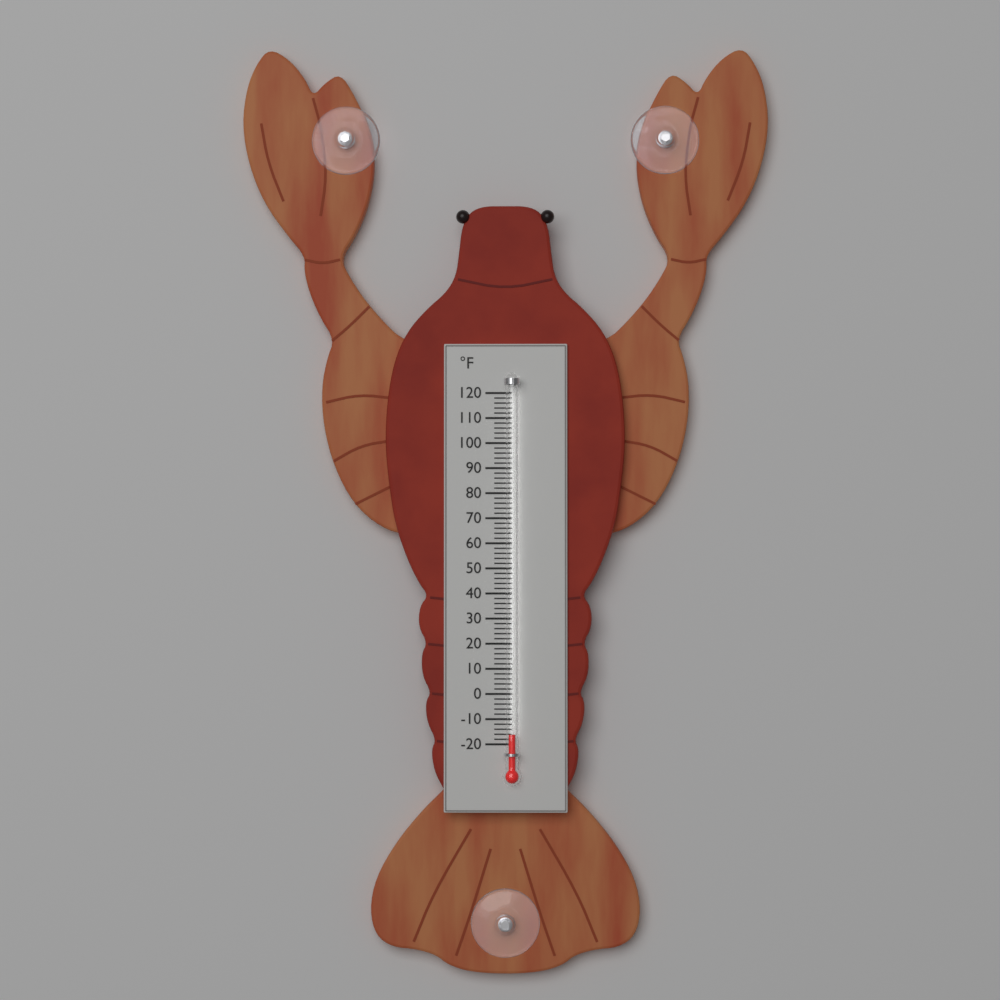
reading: -16 °F
